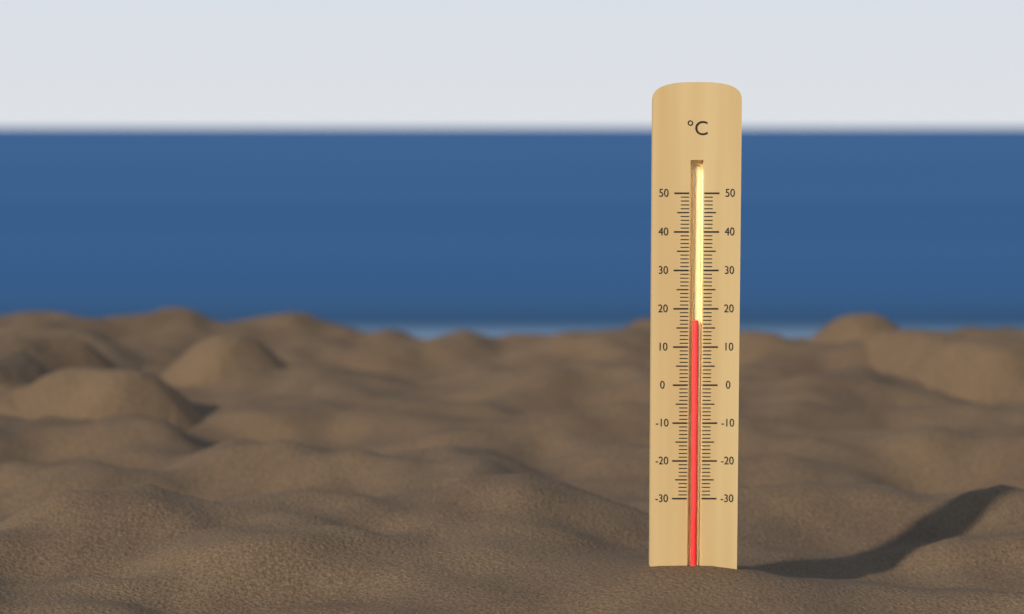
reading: 17 °C
